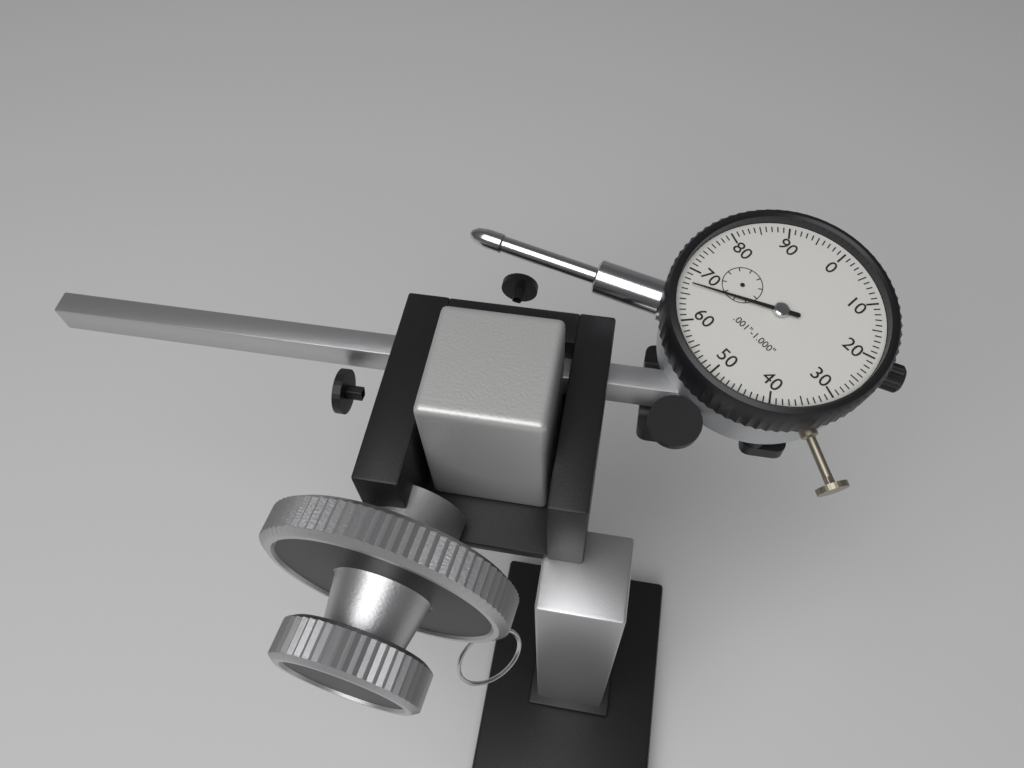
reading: 0.067 in
